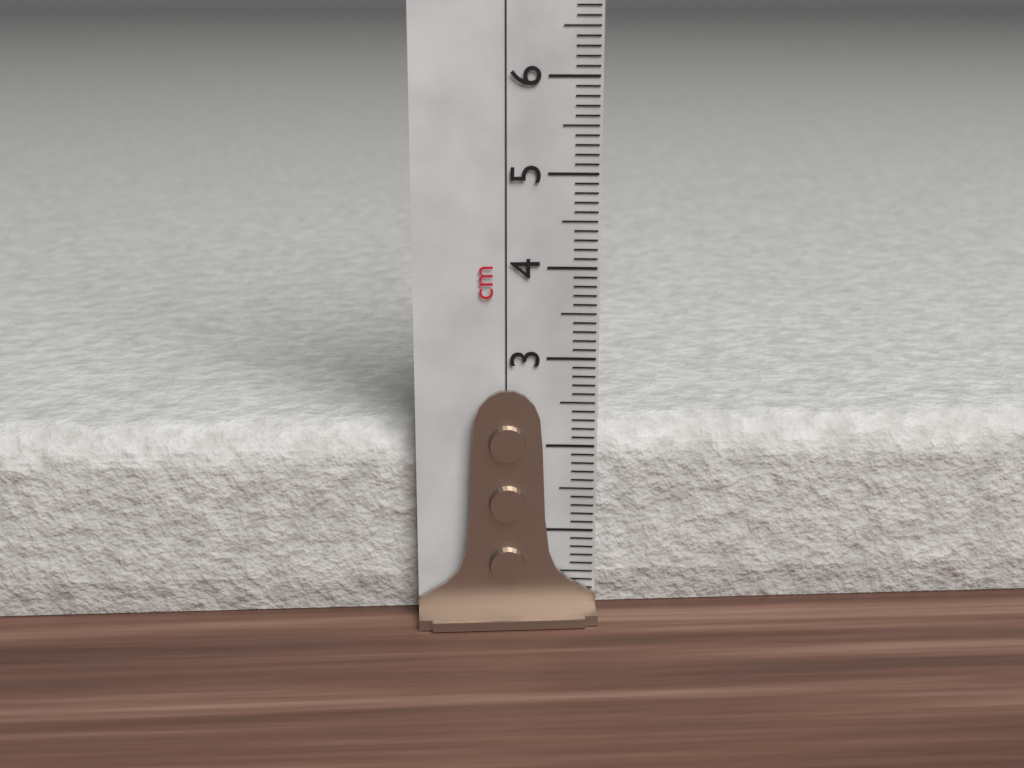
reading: 2.2 cm
